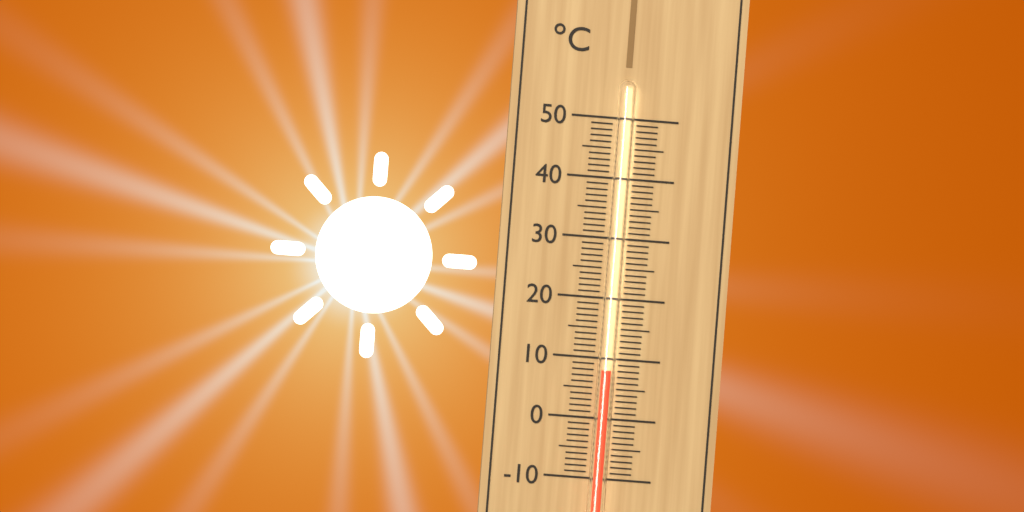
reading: 8 °C
